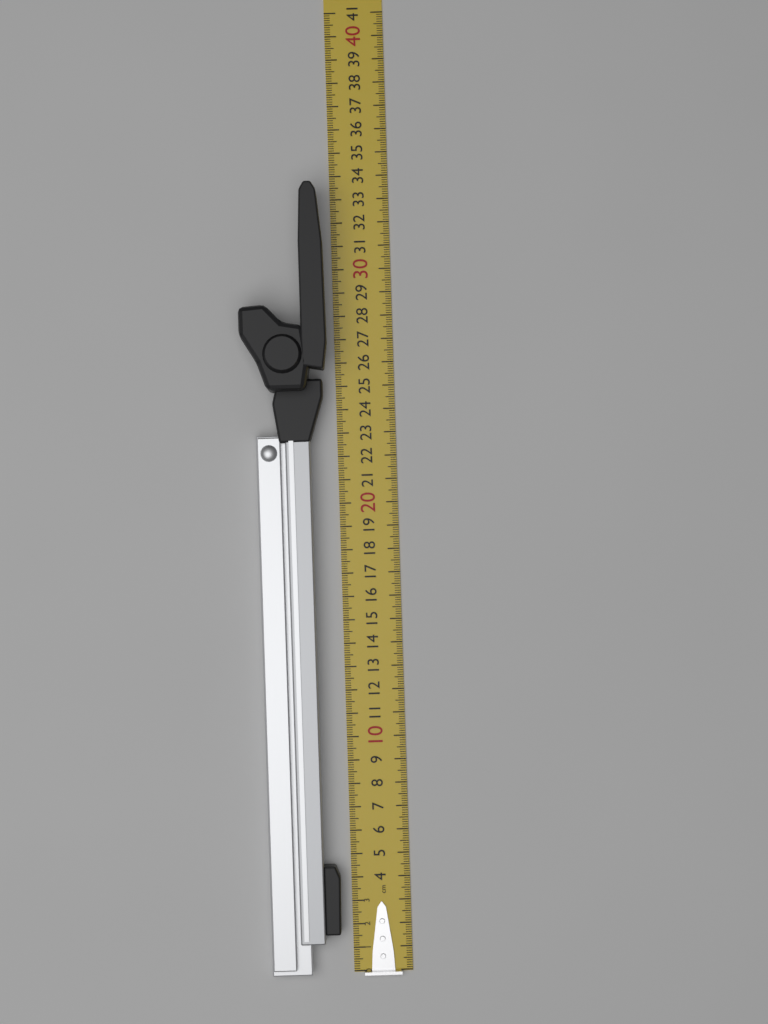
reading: 33.5 cm
